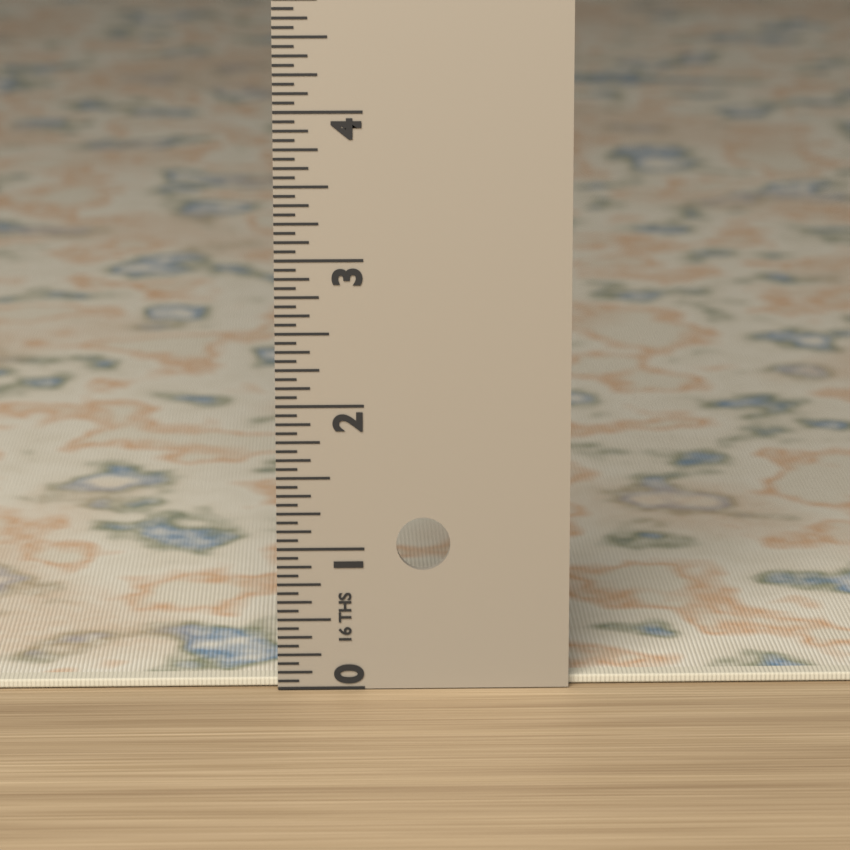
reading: 0.0625 in
